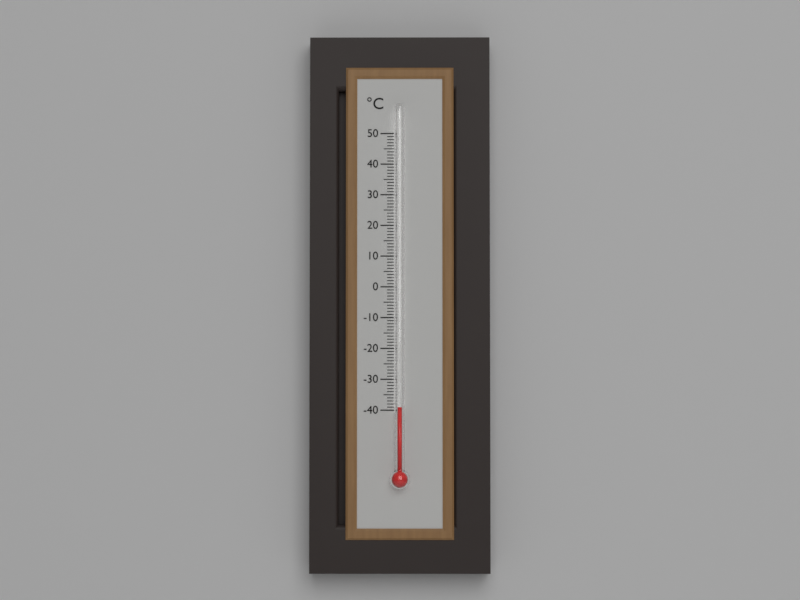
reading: -39 °C
